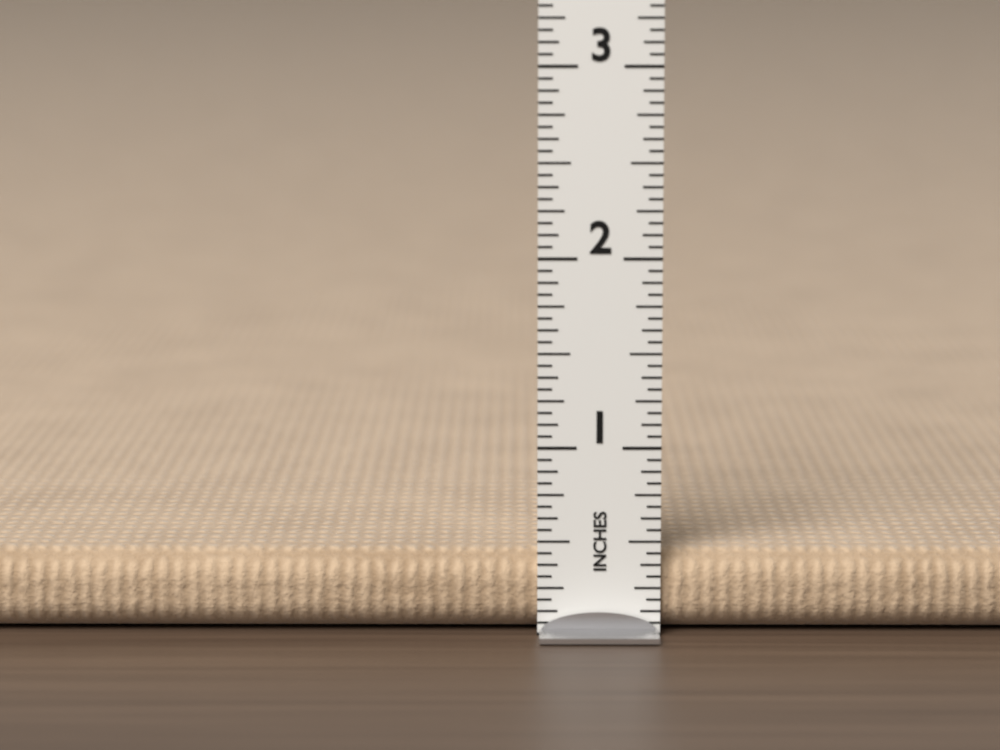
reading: 0.4375 in
